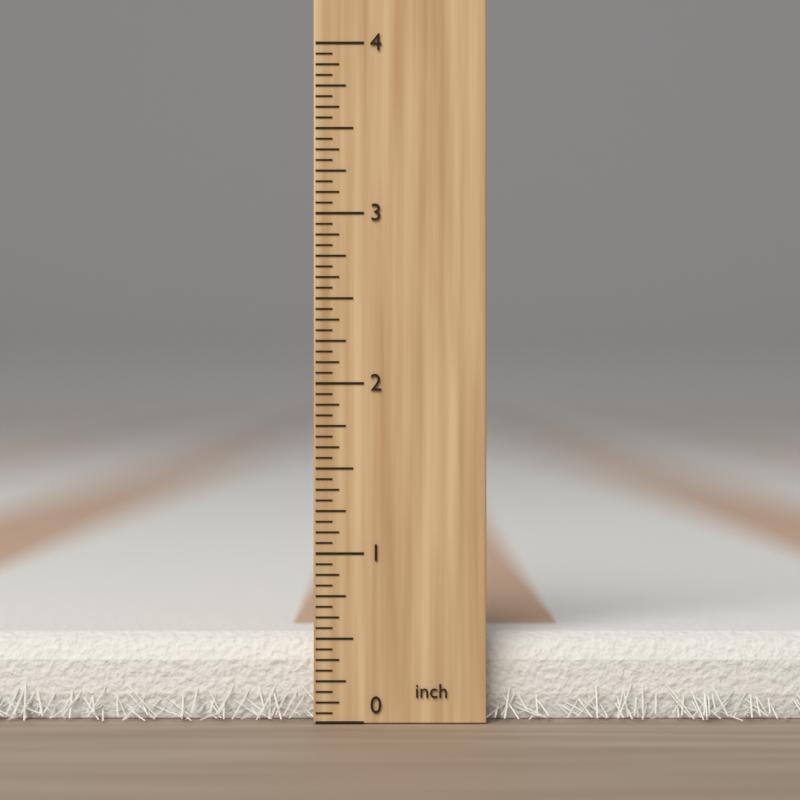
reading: 0.5000 inch
